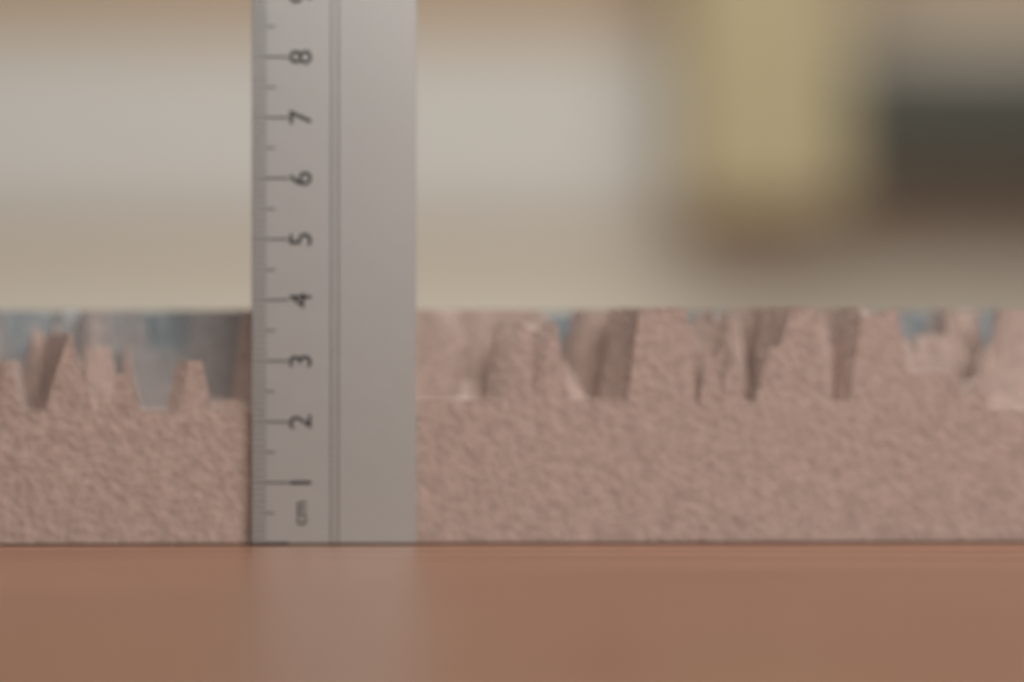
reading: 3.9 cm
